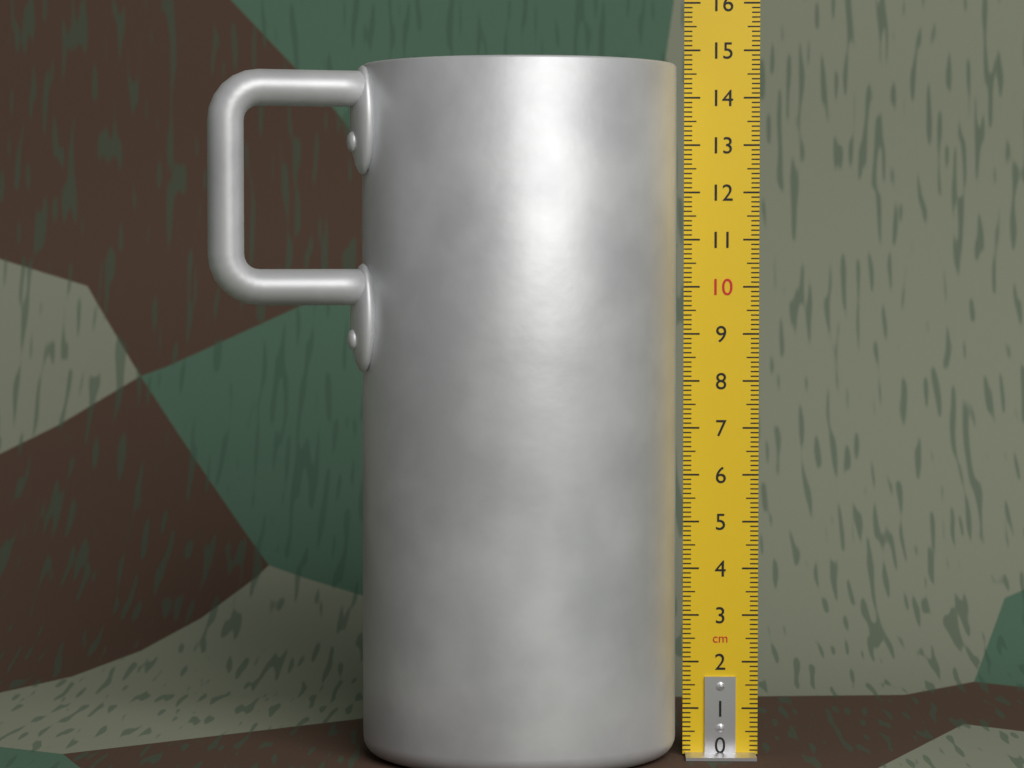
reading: 14.7 cm
